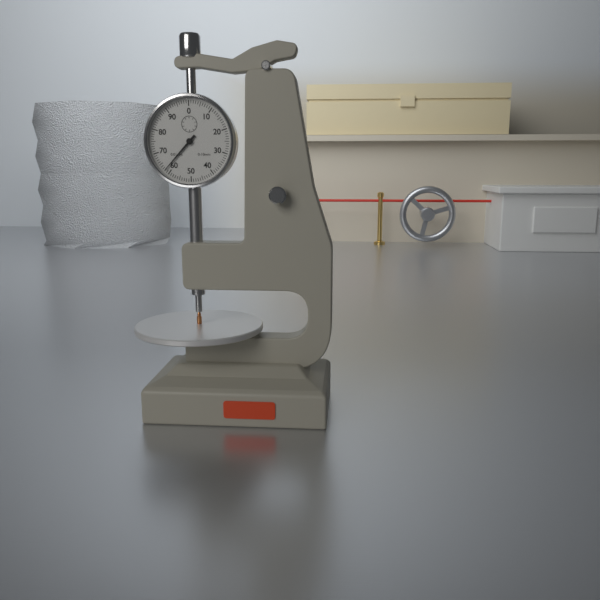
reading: 0.62 mm
